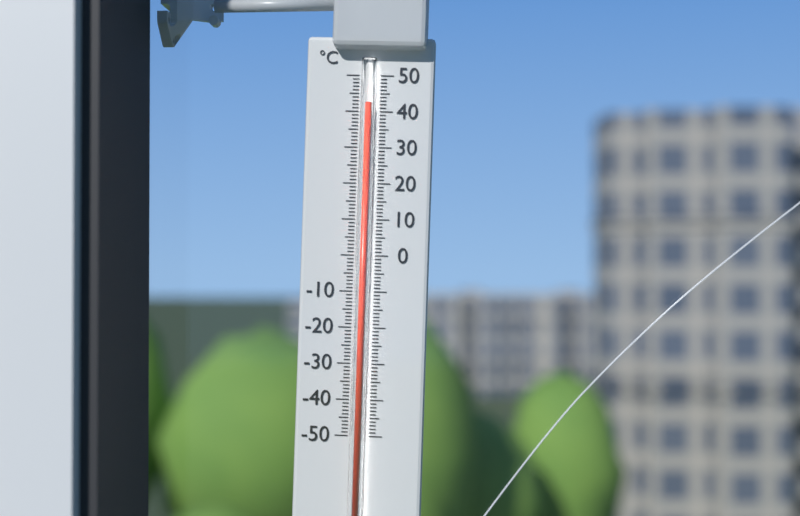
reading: 42 °C
